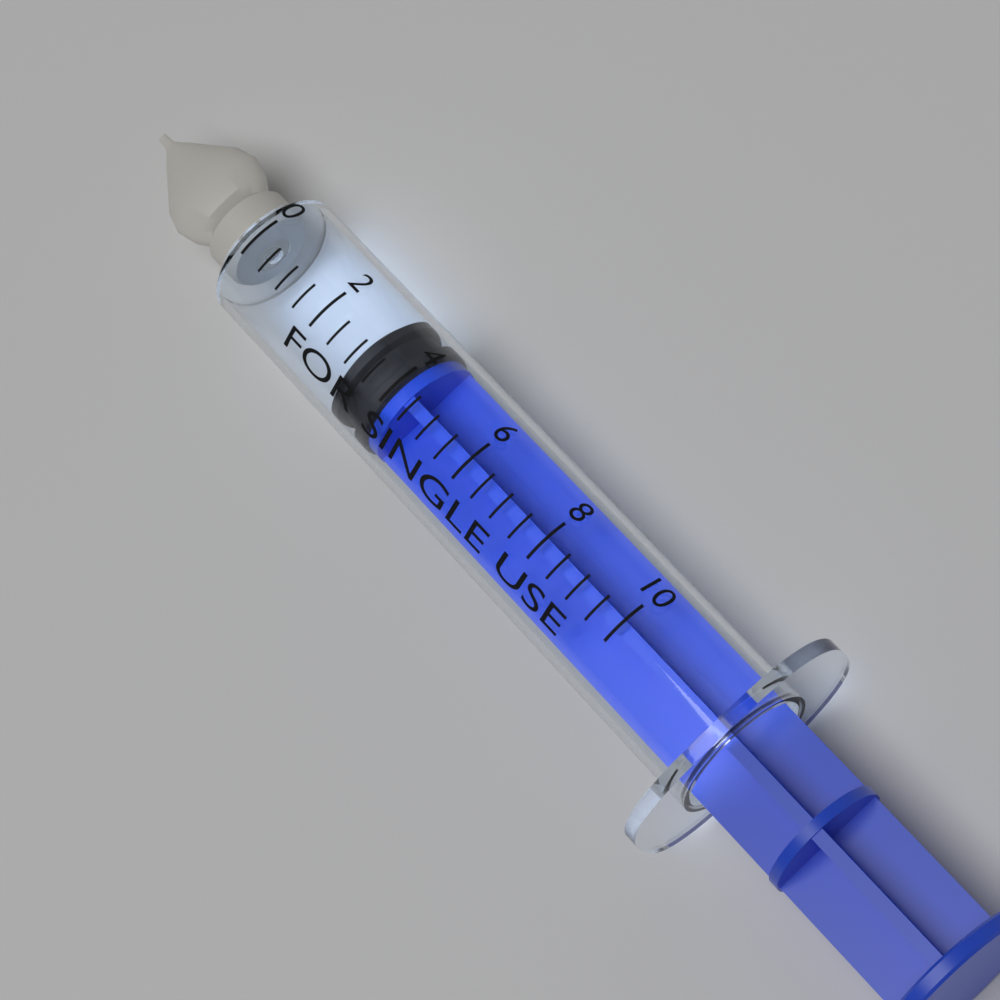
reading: 3.0 (no unit)
